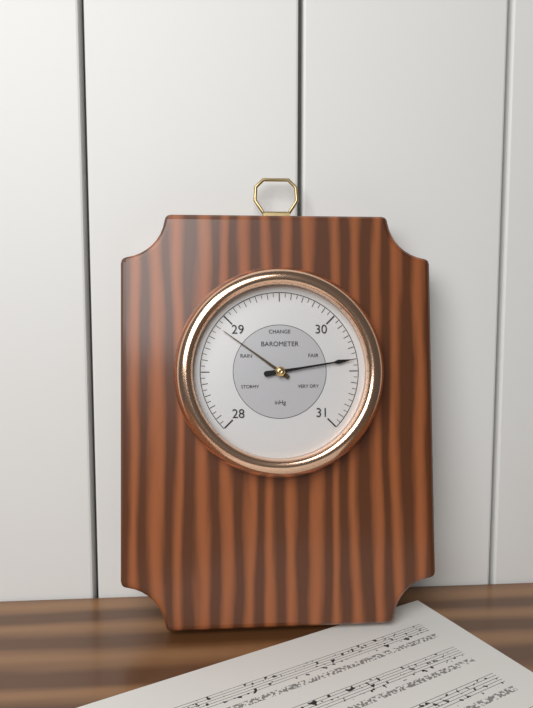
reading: 30.40 inHg
